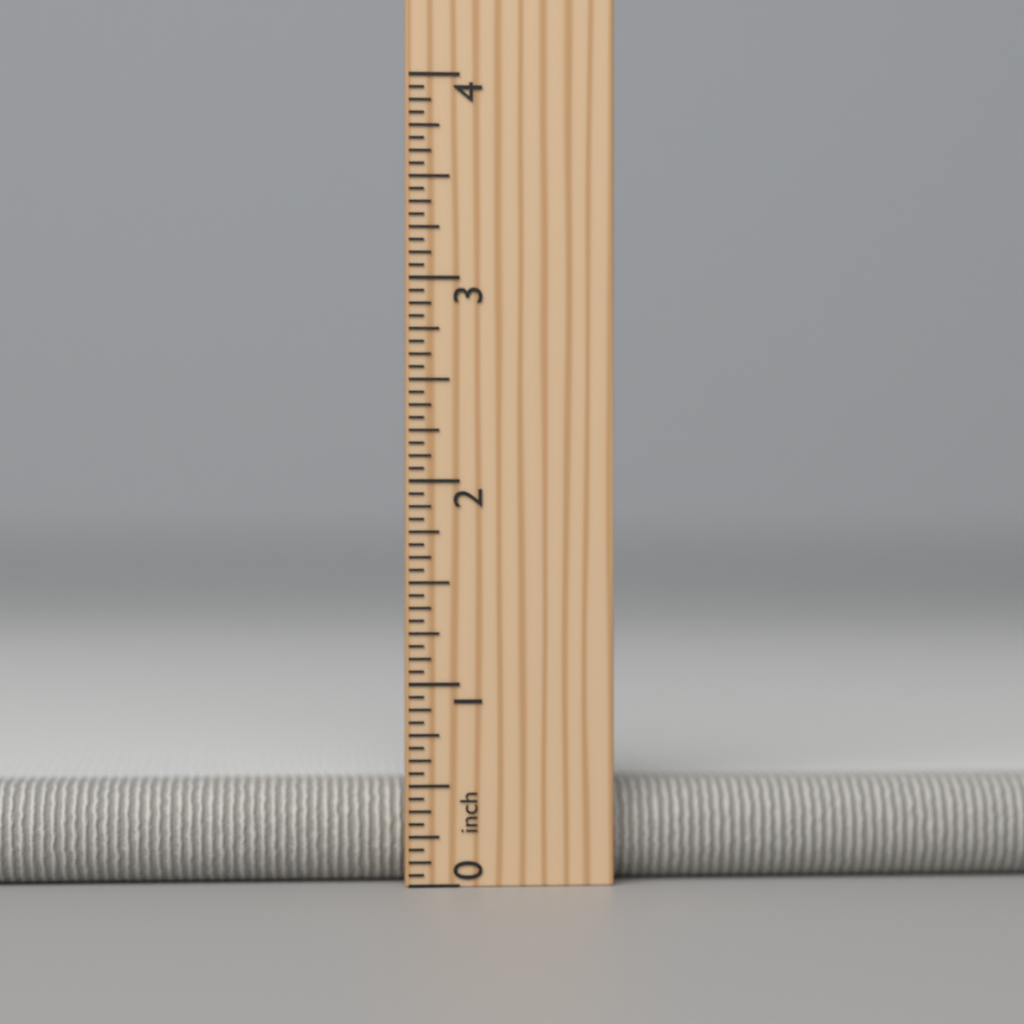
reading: 0.5000 inch
